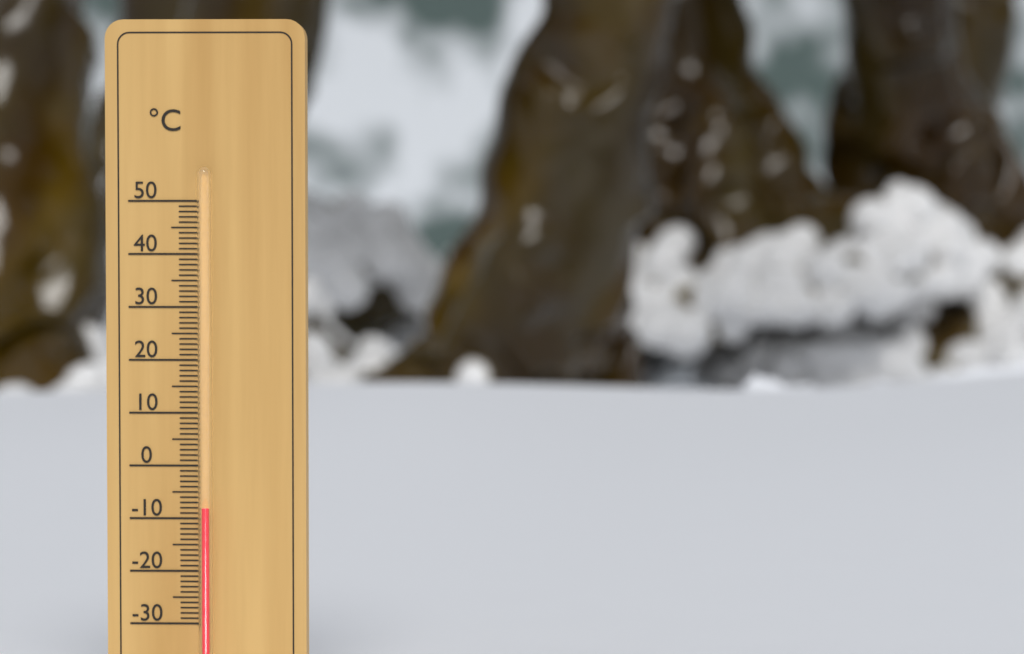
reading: -8 °C
